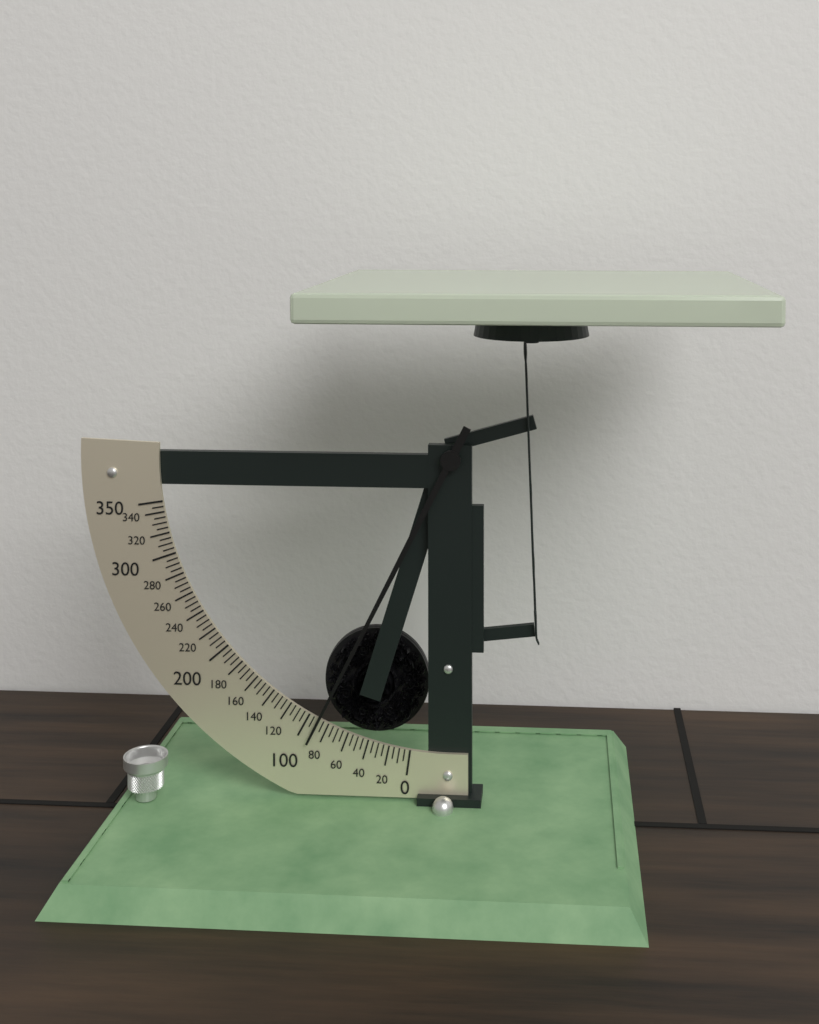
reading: 90 (no unit)
